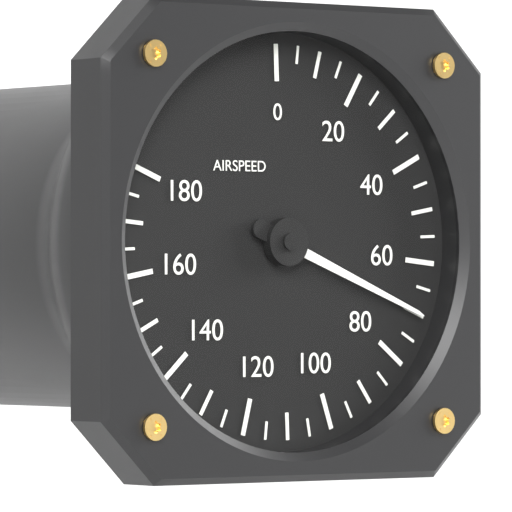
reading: 70 (no unit)
